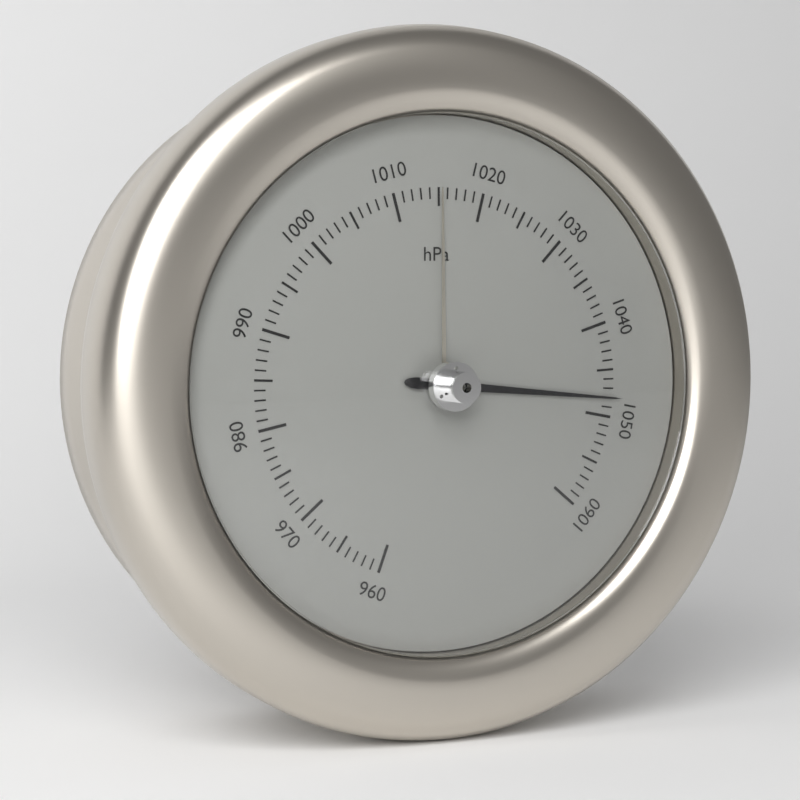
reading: 1048 hPa
